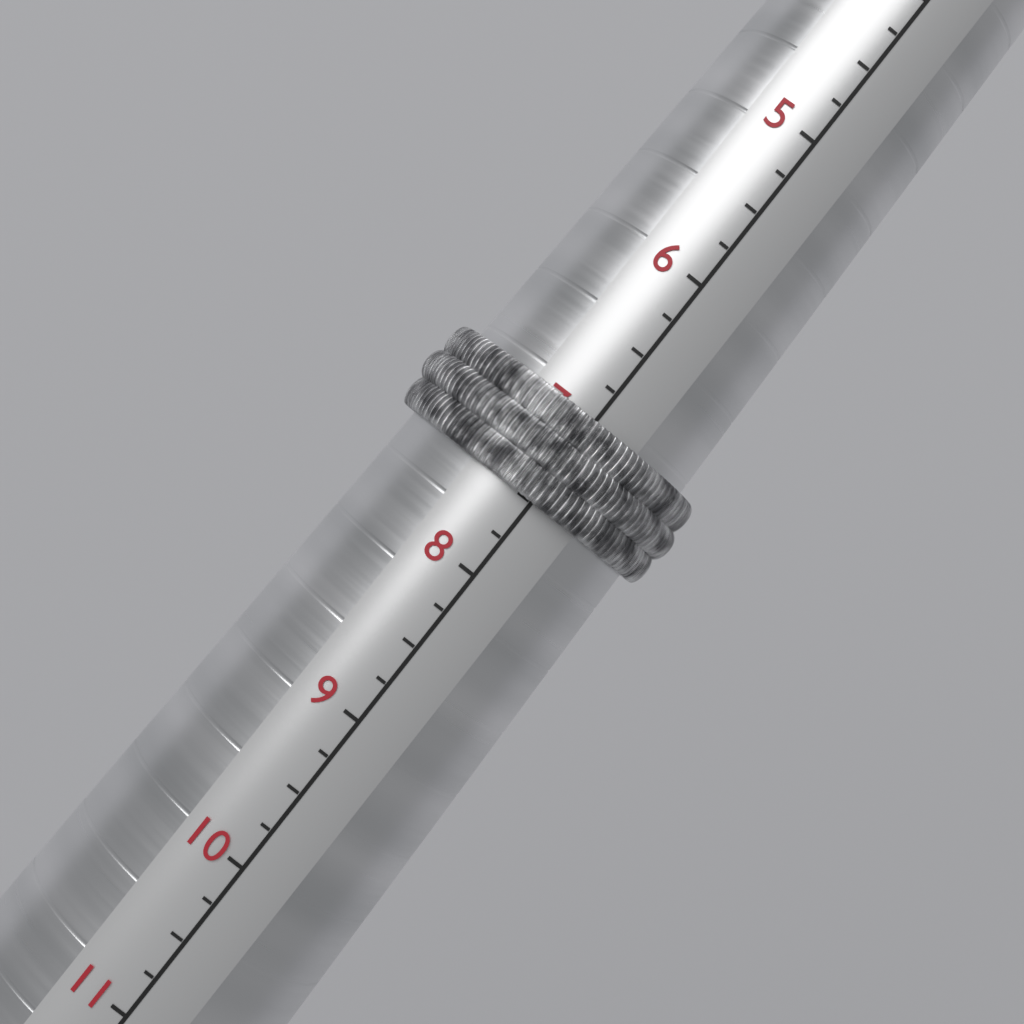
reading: 7.50 (no unit)
